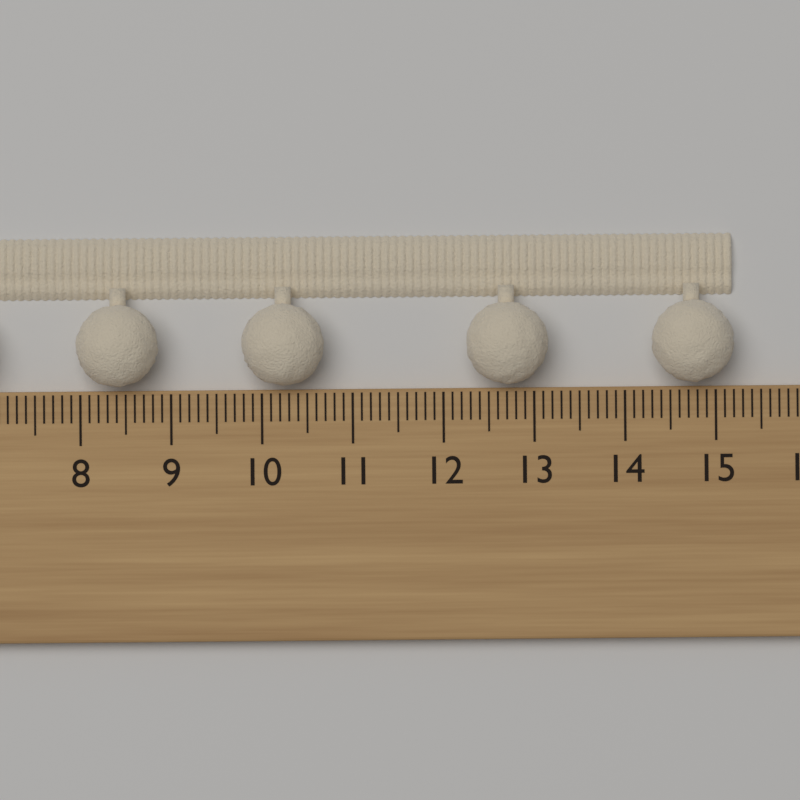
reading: 15.2 cm
